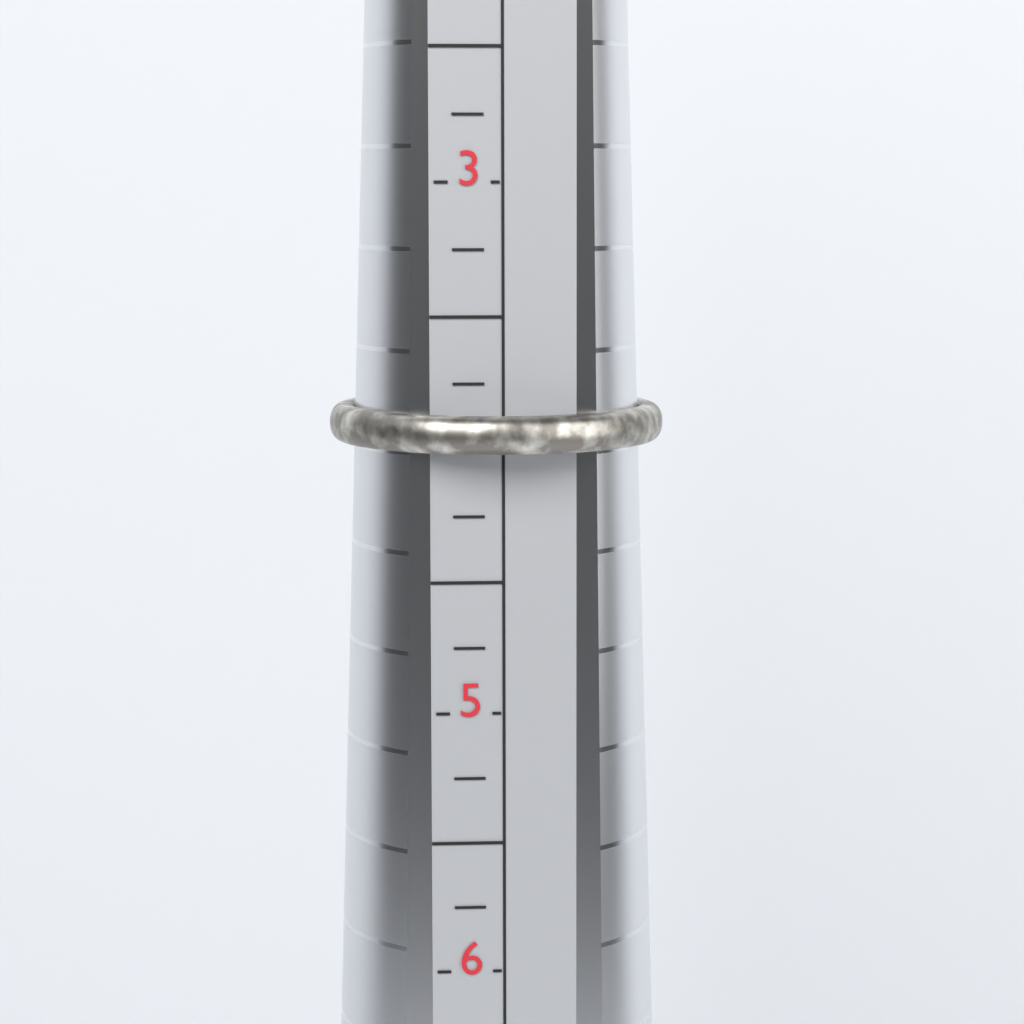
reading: 4.00 (no unit)
